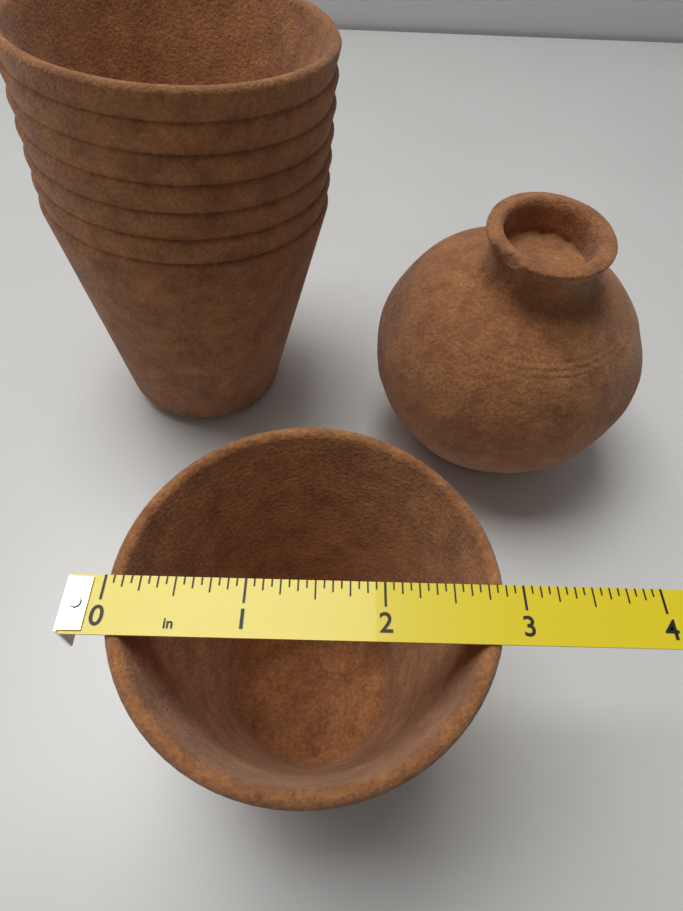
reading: 2.8750 in
